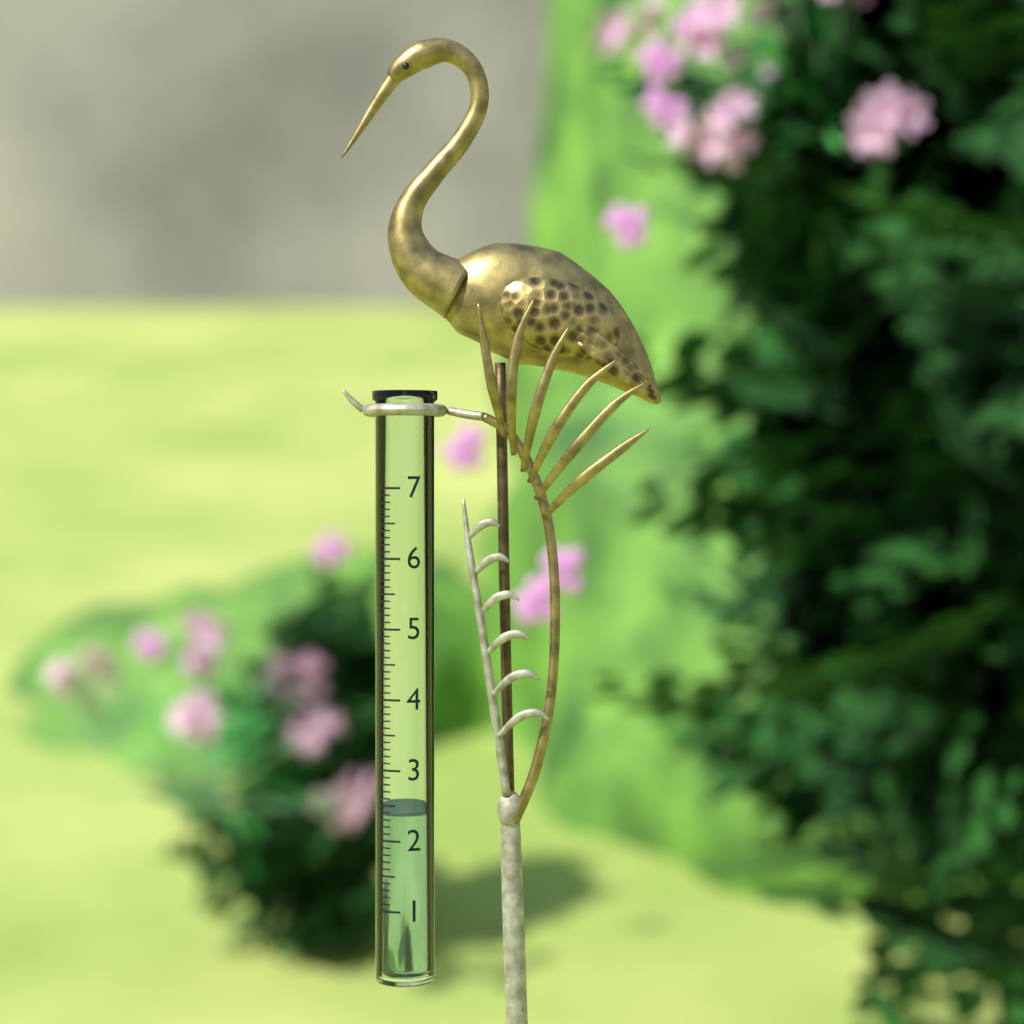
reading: 2.4 (no unit)
